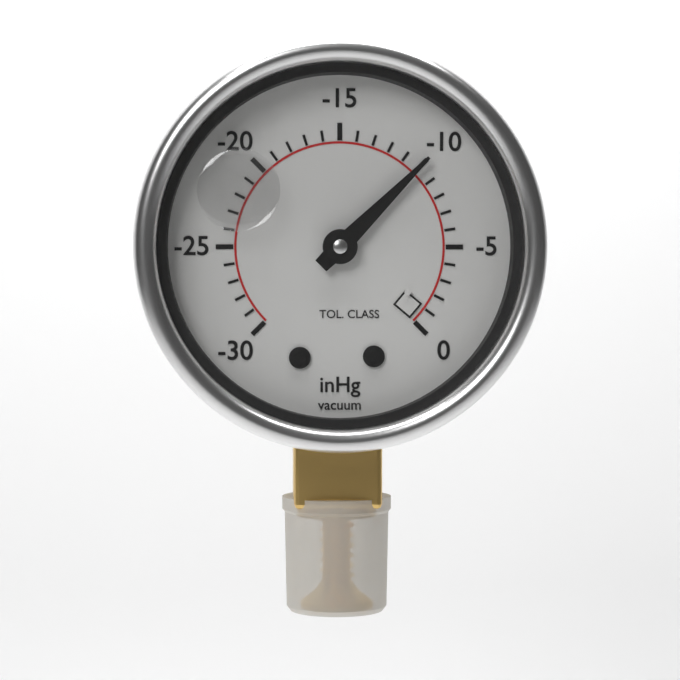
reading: -10 inHg
